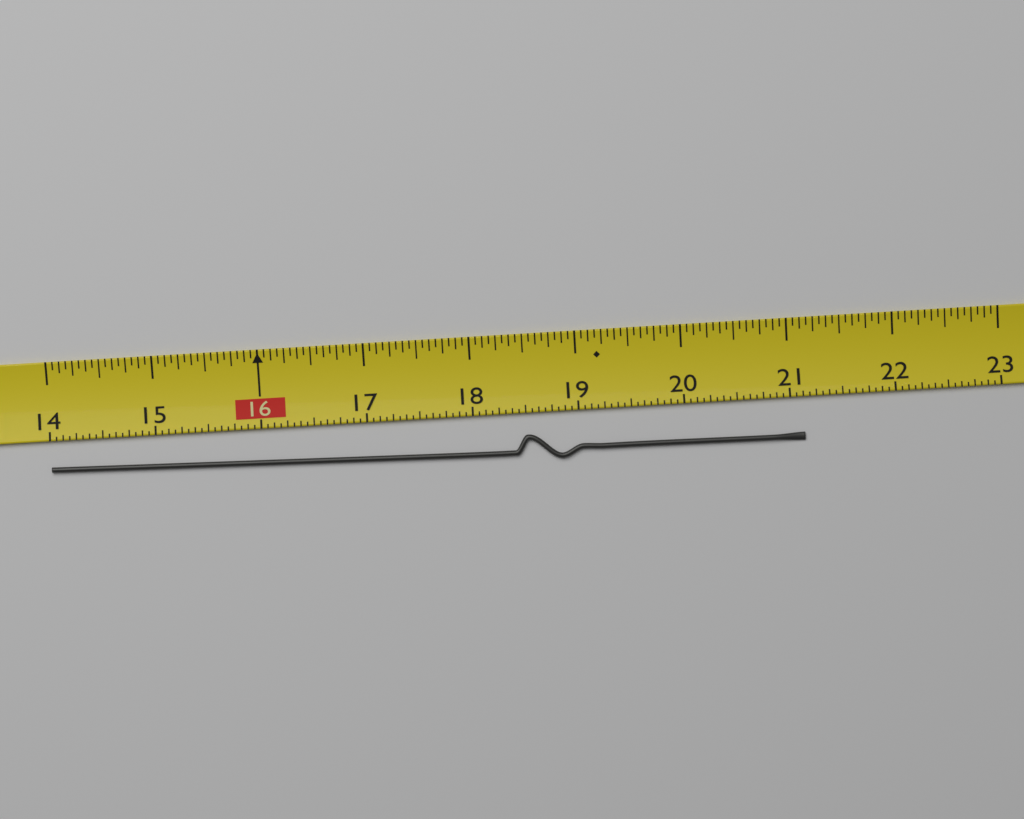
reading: 21.1250 (no unit)
